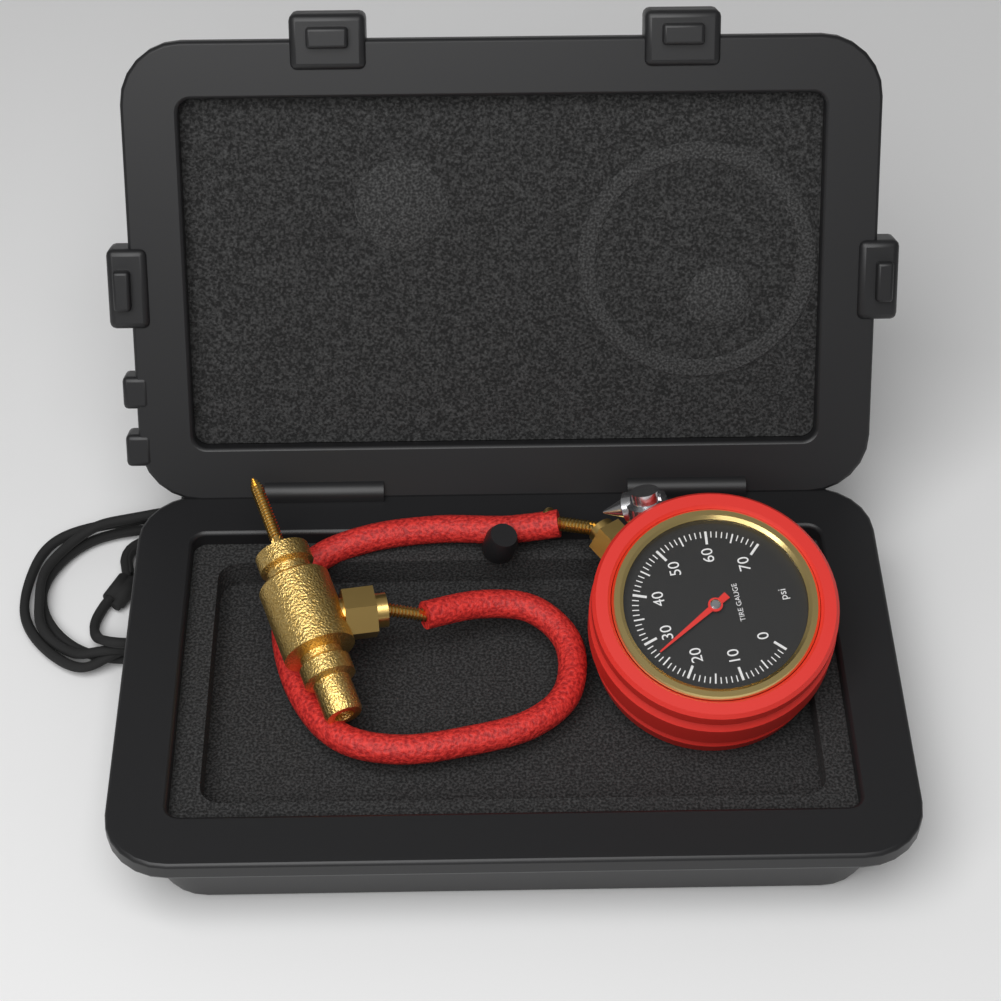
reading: 27 psi
